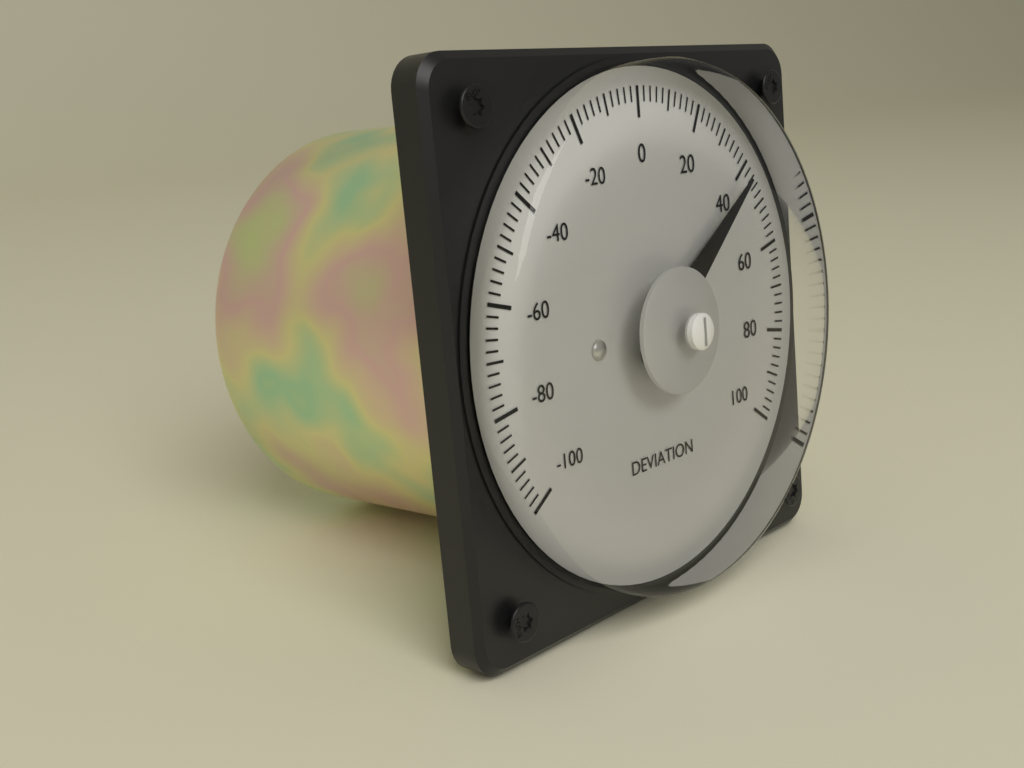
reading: 42 (no unit)
